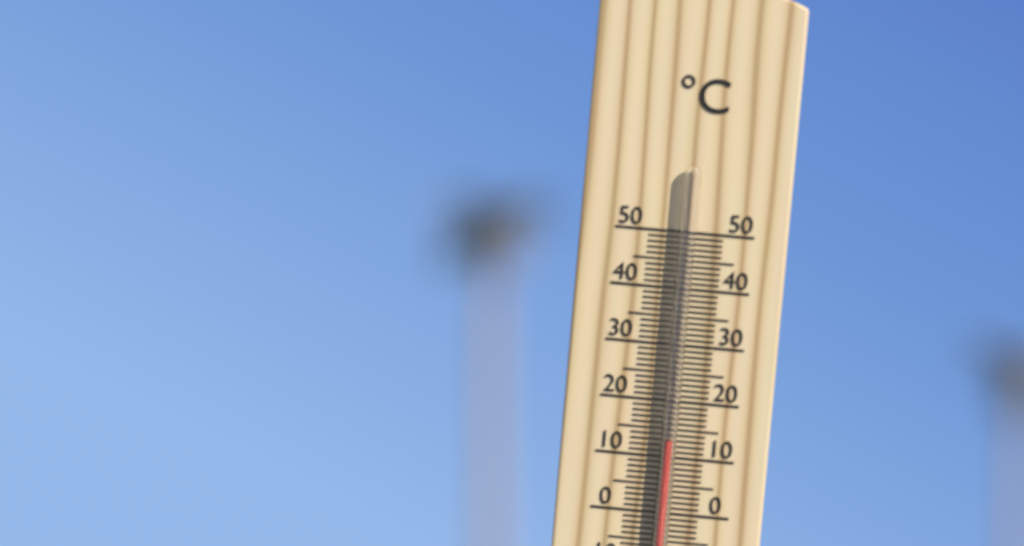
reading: 13 °C
